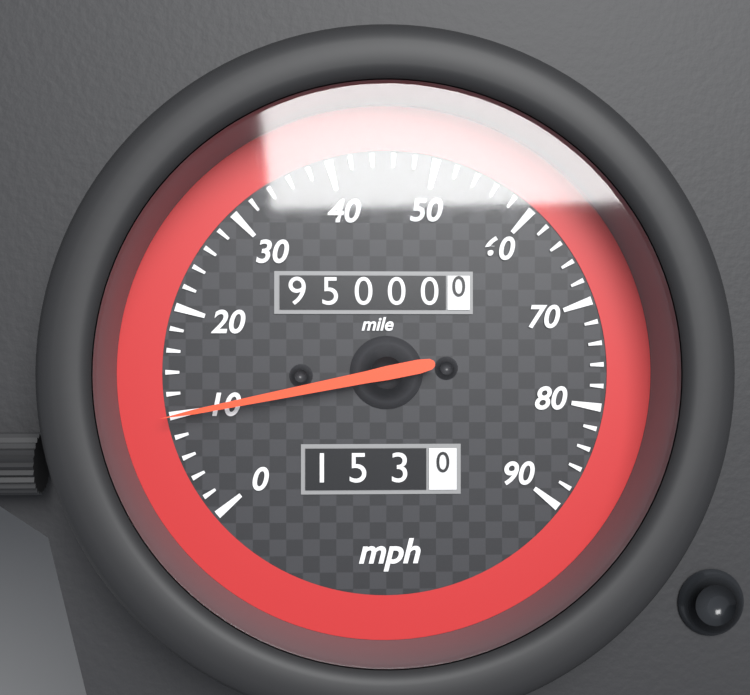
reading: 10 mph
